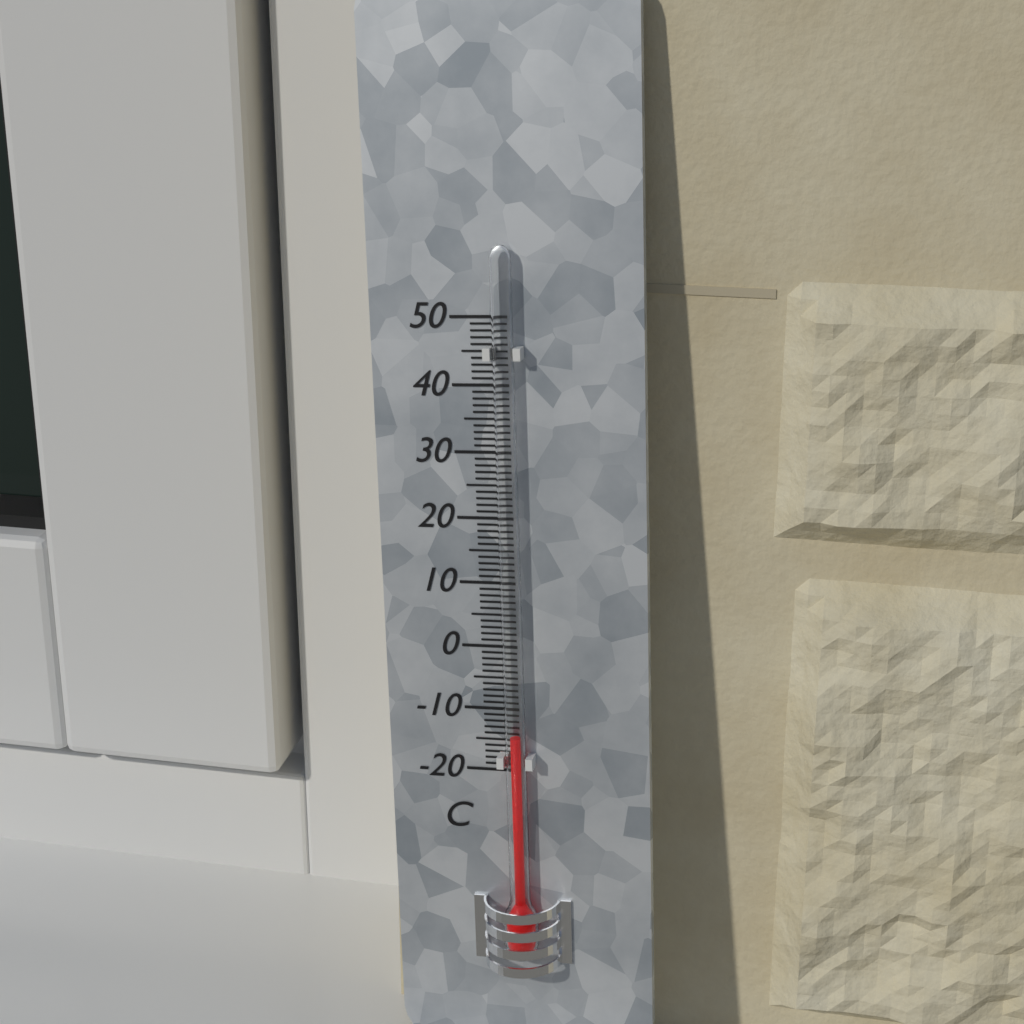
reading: -14 °C
